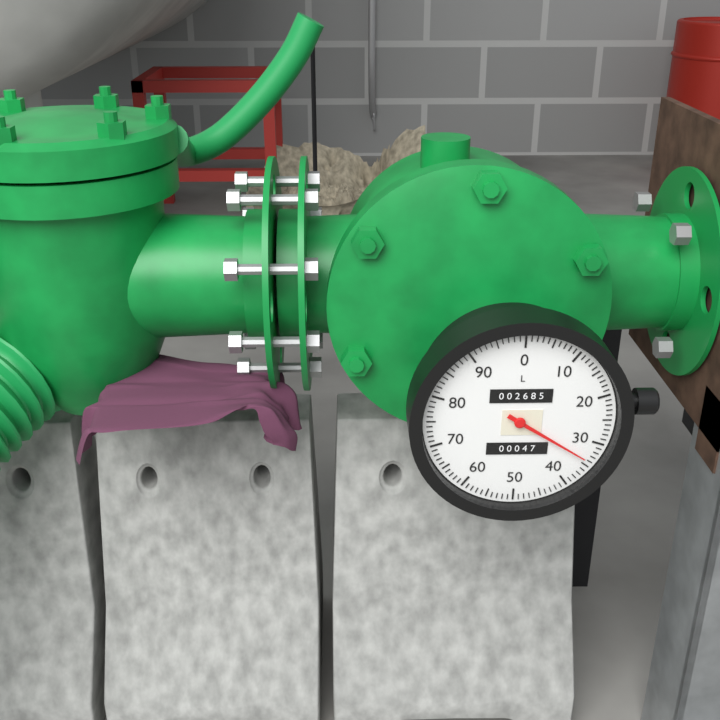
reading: 34 L
